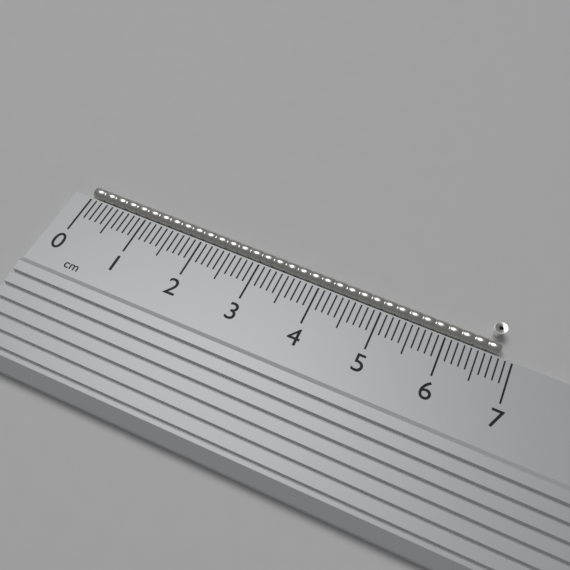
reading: 6.8 cm
